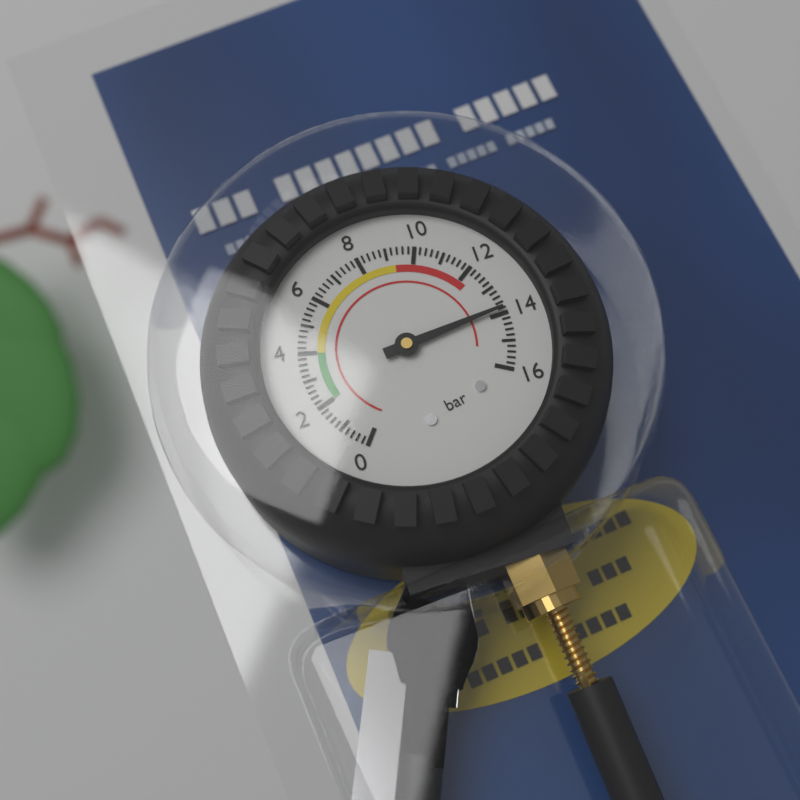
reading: 13.8 bar
